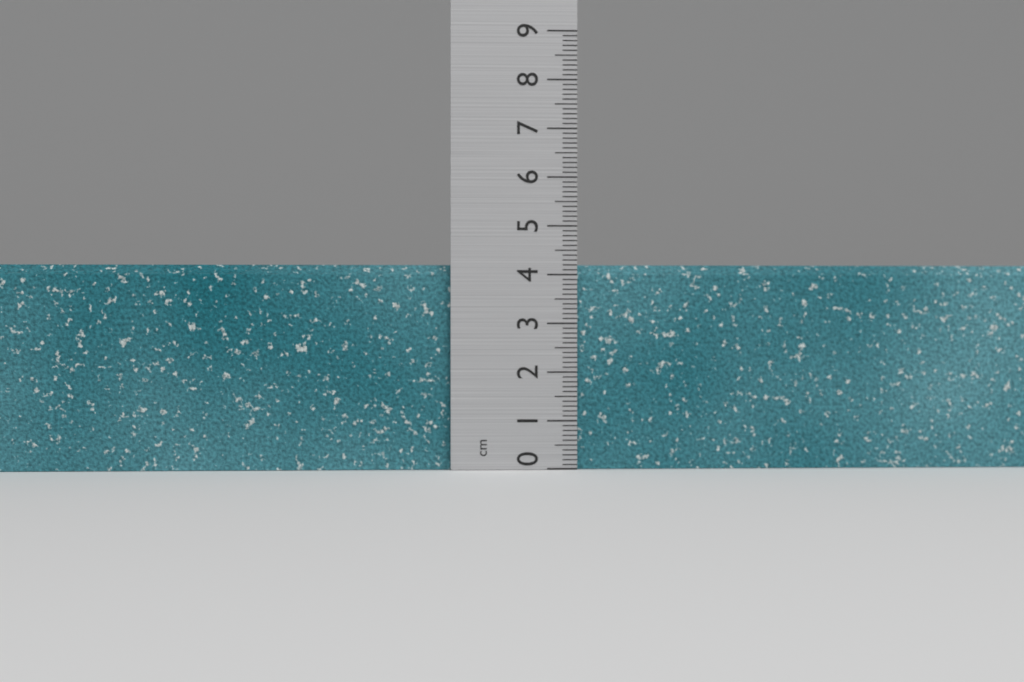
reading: 4.2 cm
